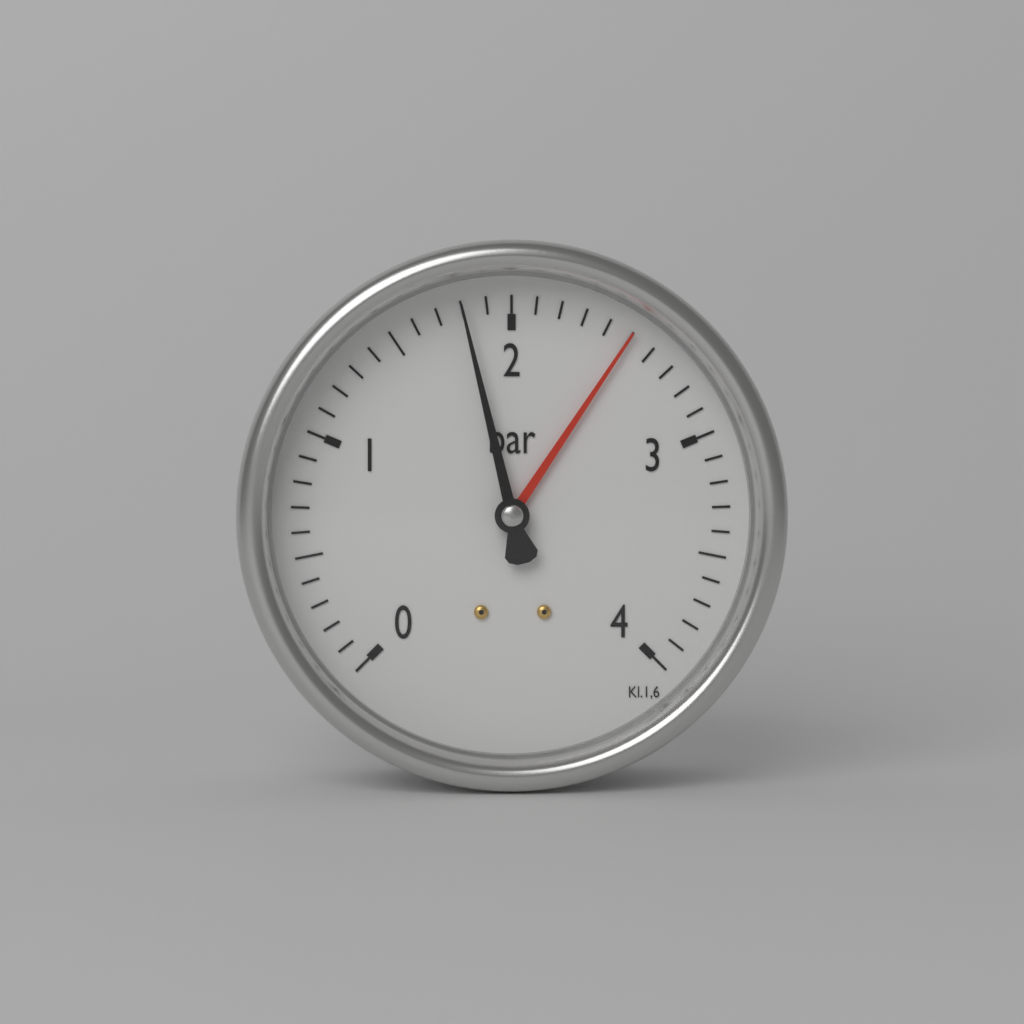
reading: 1.8 bar
